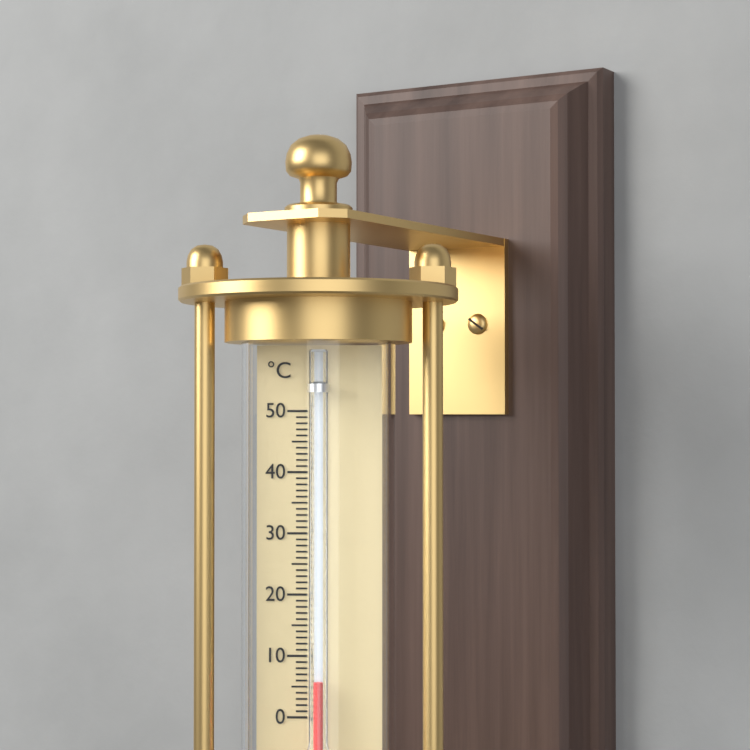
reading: 6 °C
